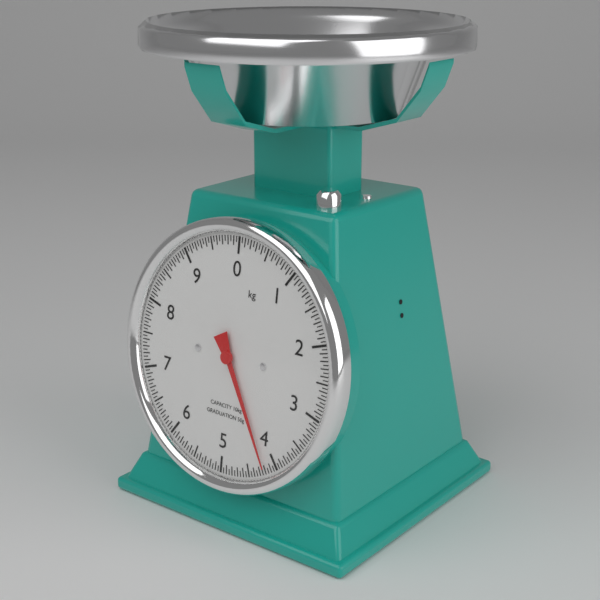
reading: 4.20 kg
